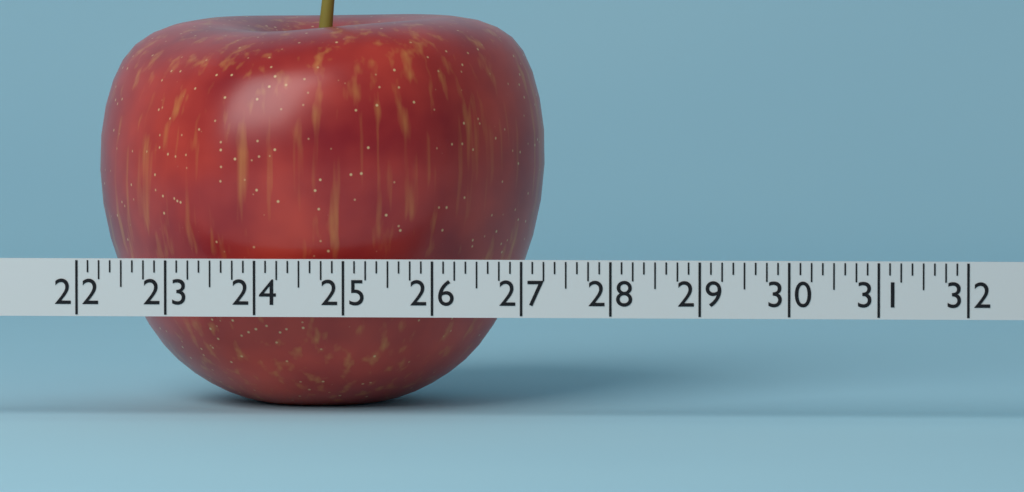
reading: 27.125 (no unit)
